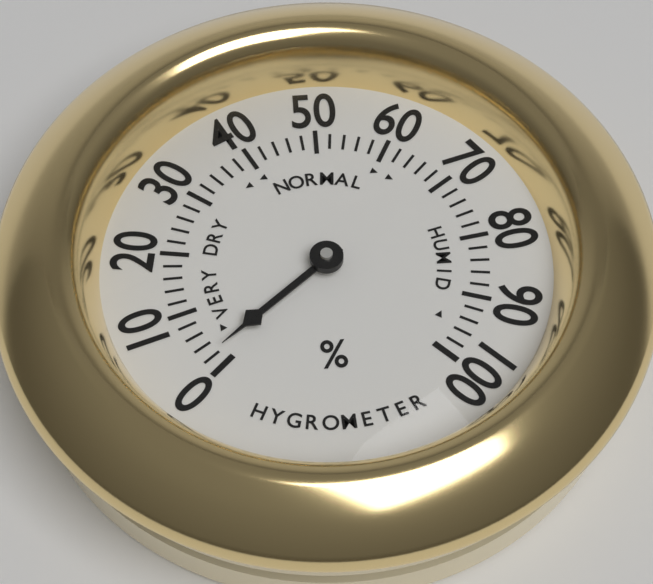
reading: 2 %
